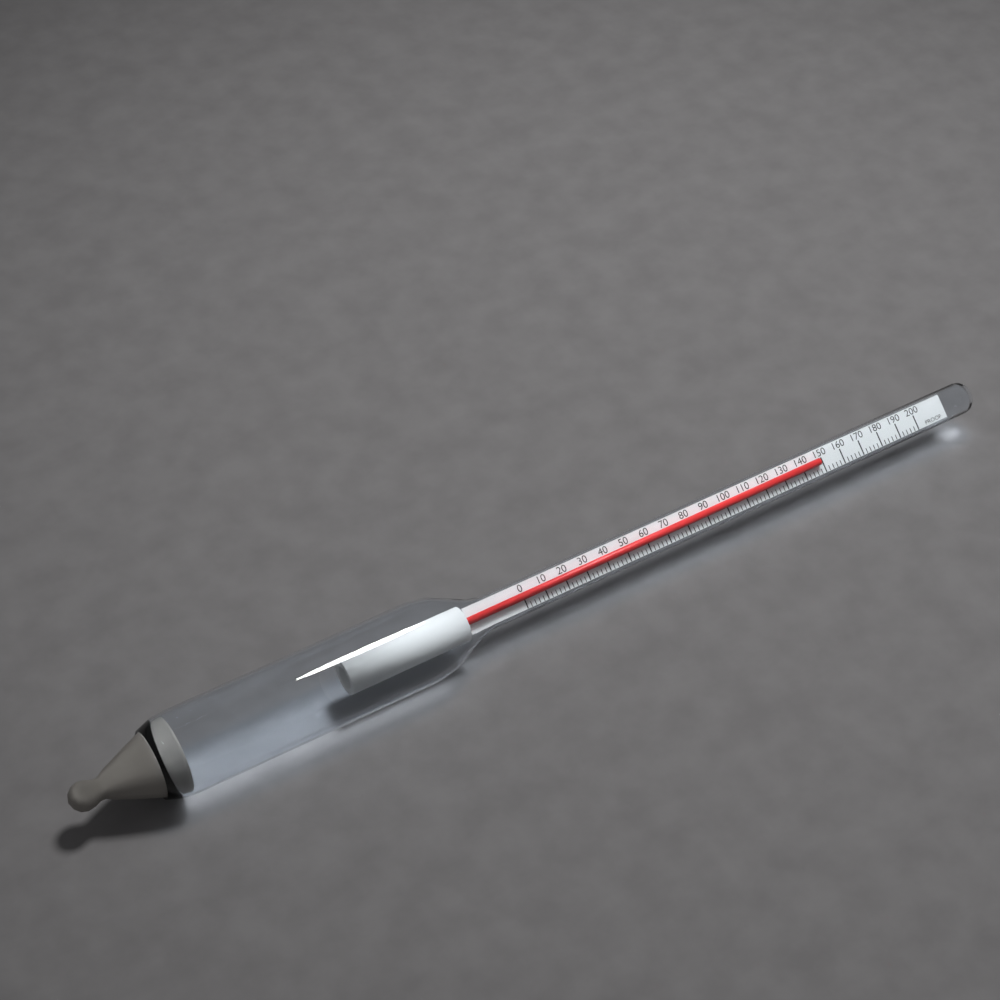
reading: 148 proof
